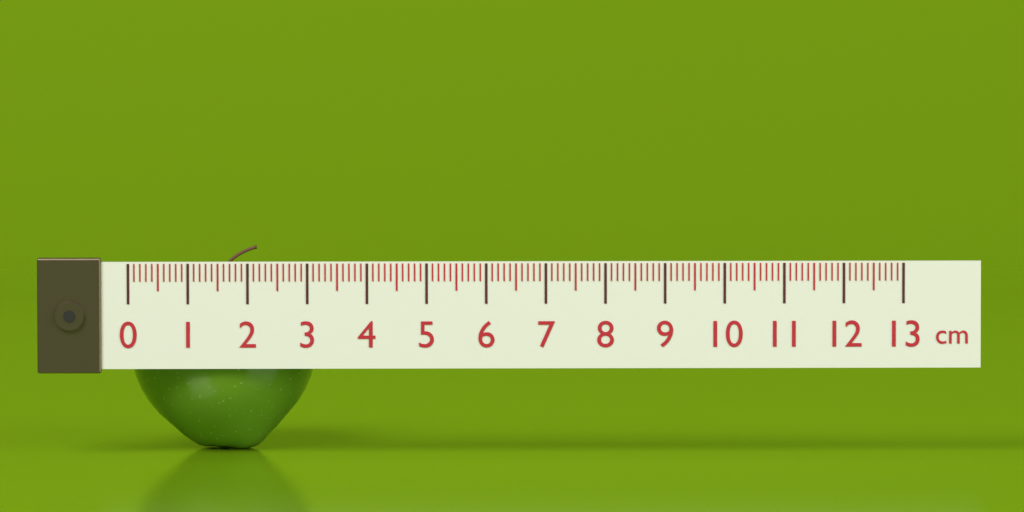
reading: 3.1 cm
